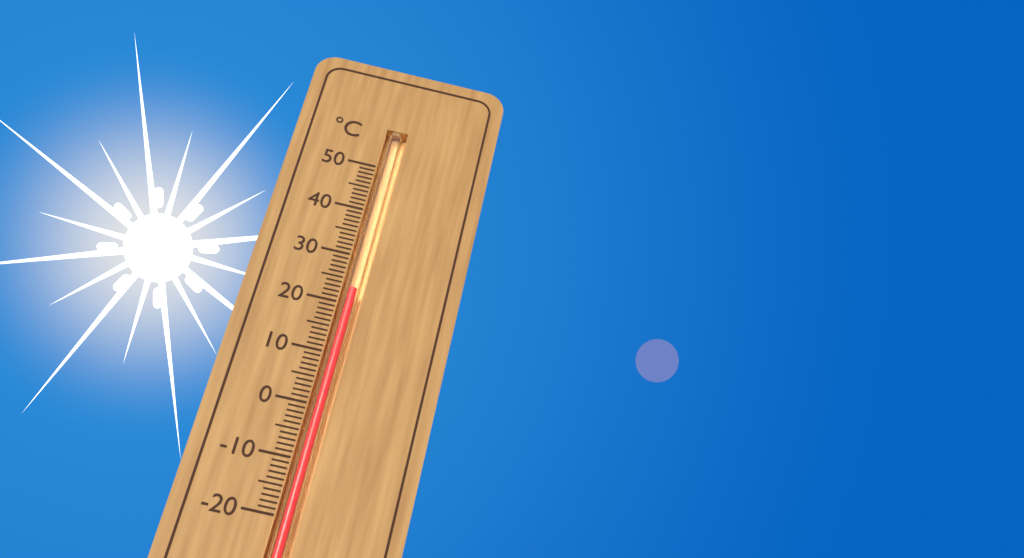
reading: 23 °C
